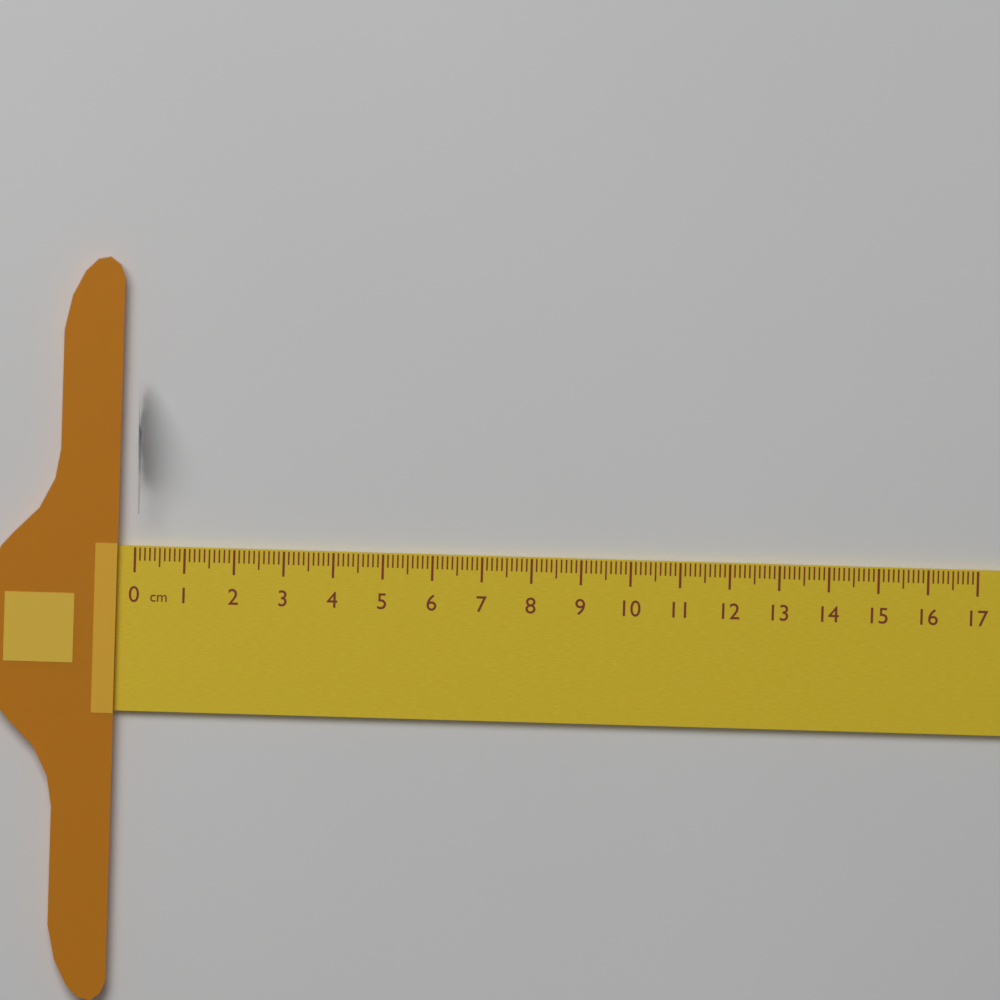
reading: 0.1 cm
